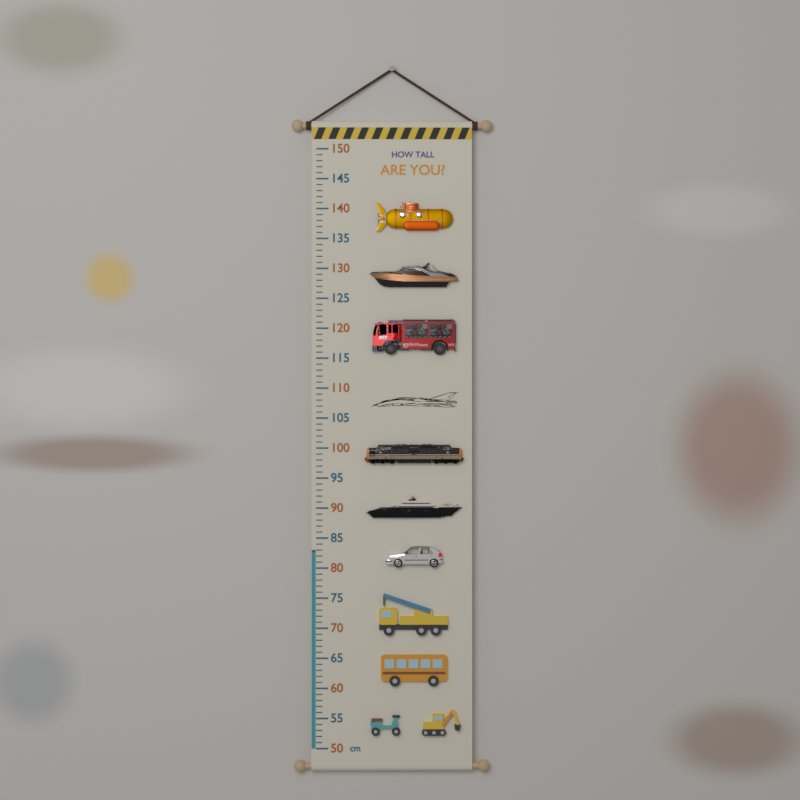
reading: 83 cm
